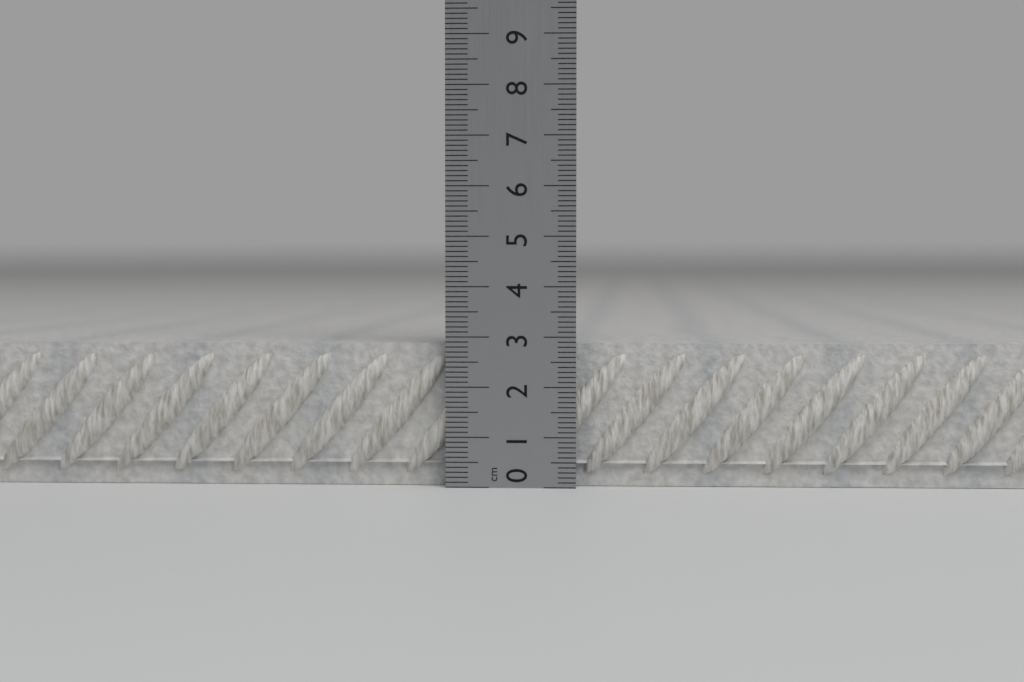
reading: 2.9 cm
